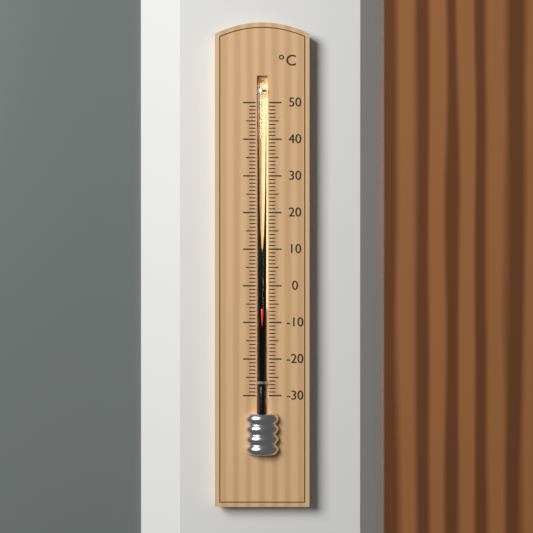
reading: -6 °C
